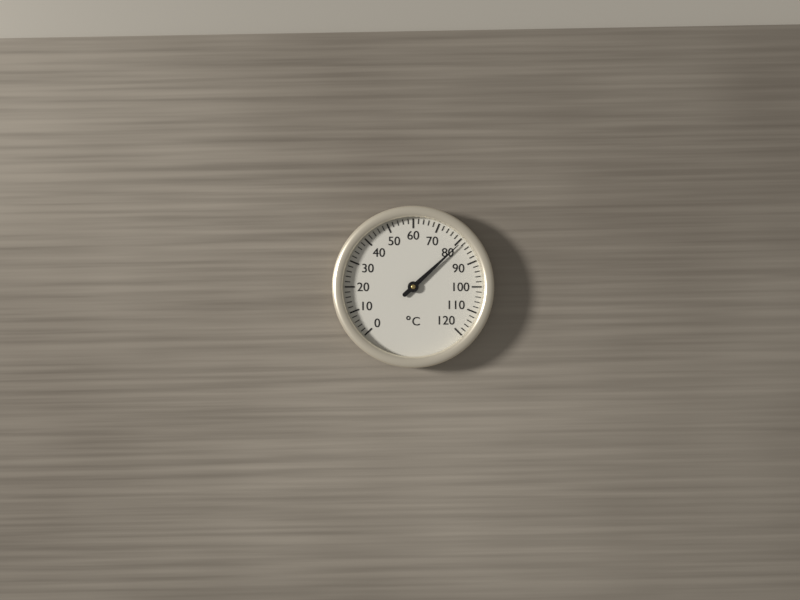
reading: 81 °C
